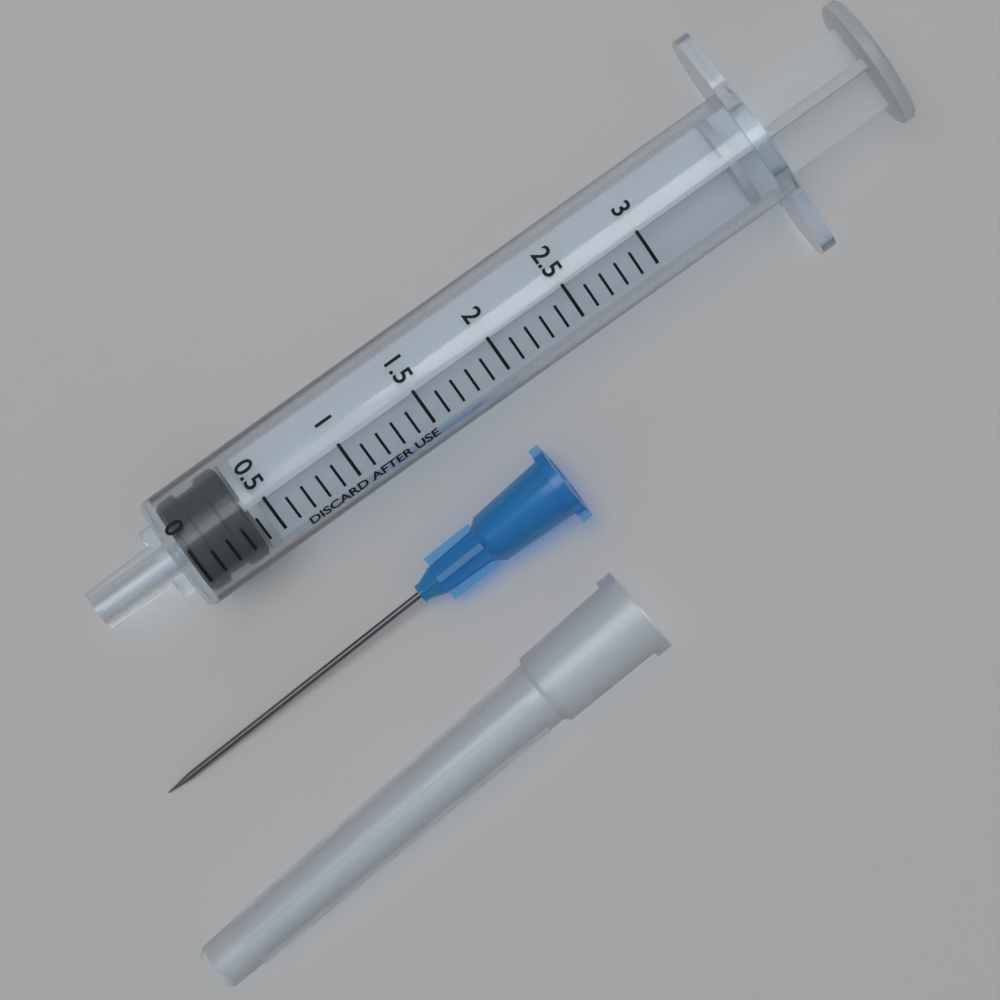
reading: 0.0 (no unit)
